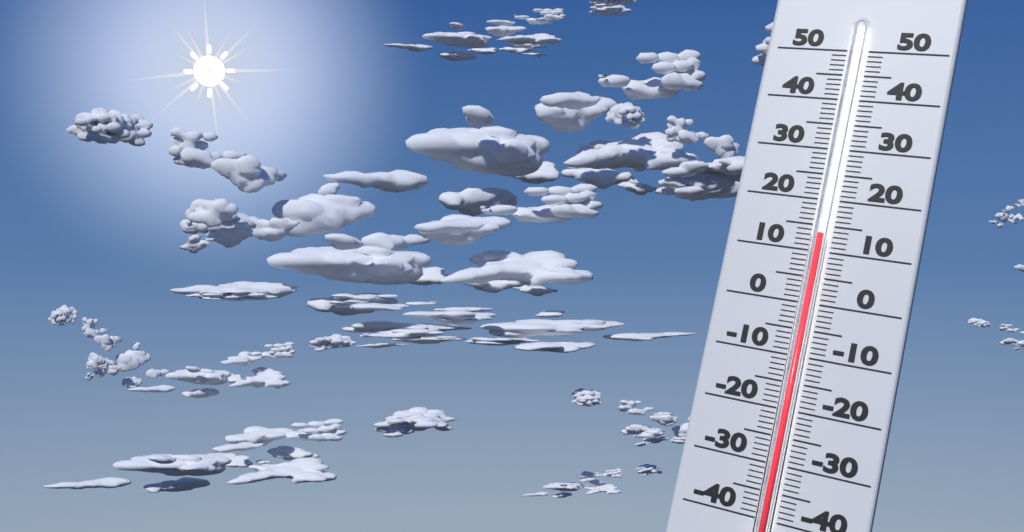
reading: 13 (no unit)
